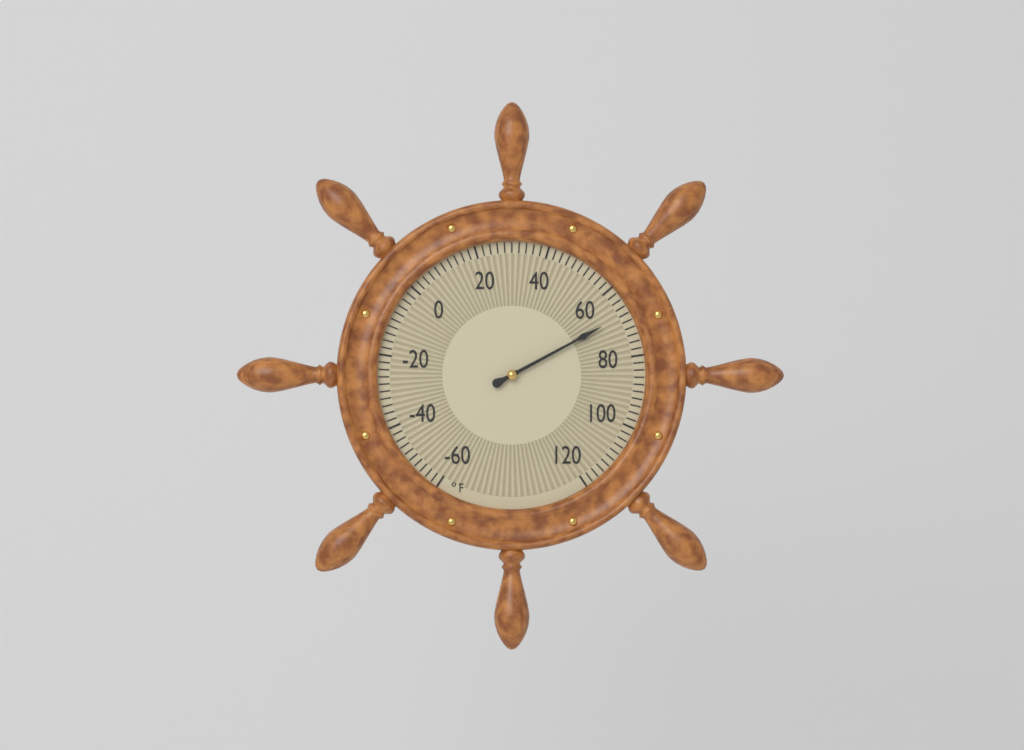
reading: 68 °F
